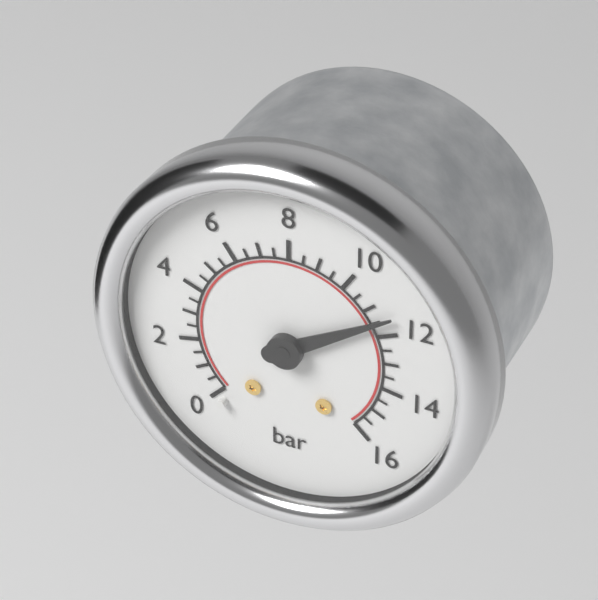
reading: 11.5 bar
